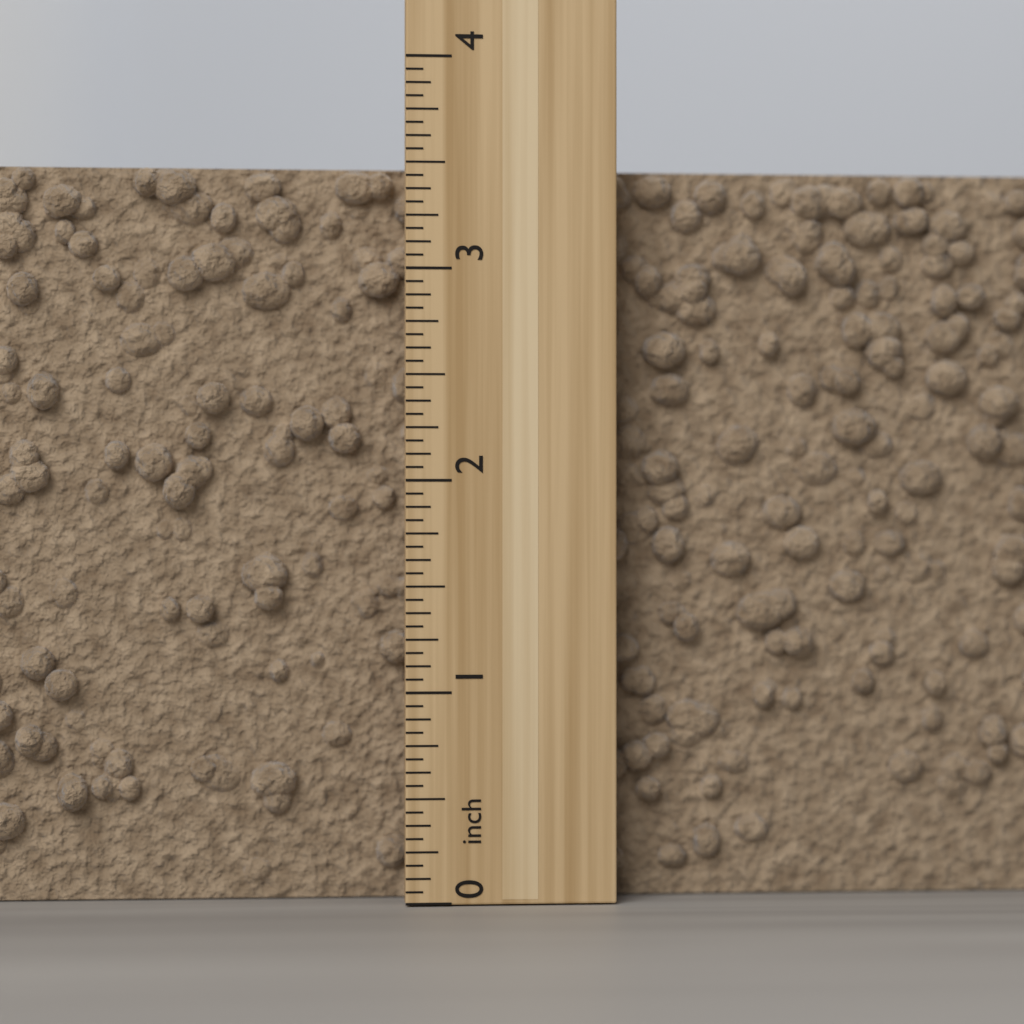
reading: 3.5000 inch
